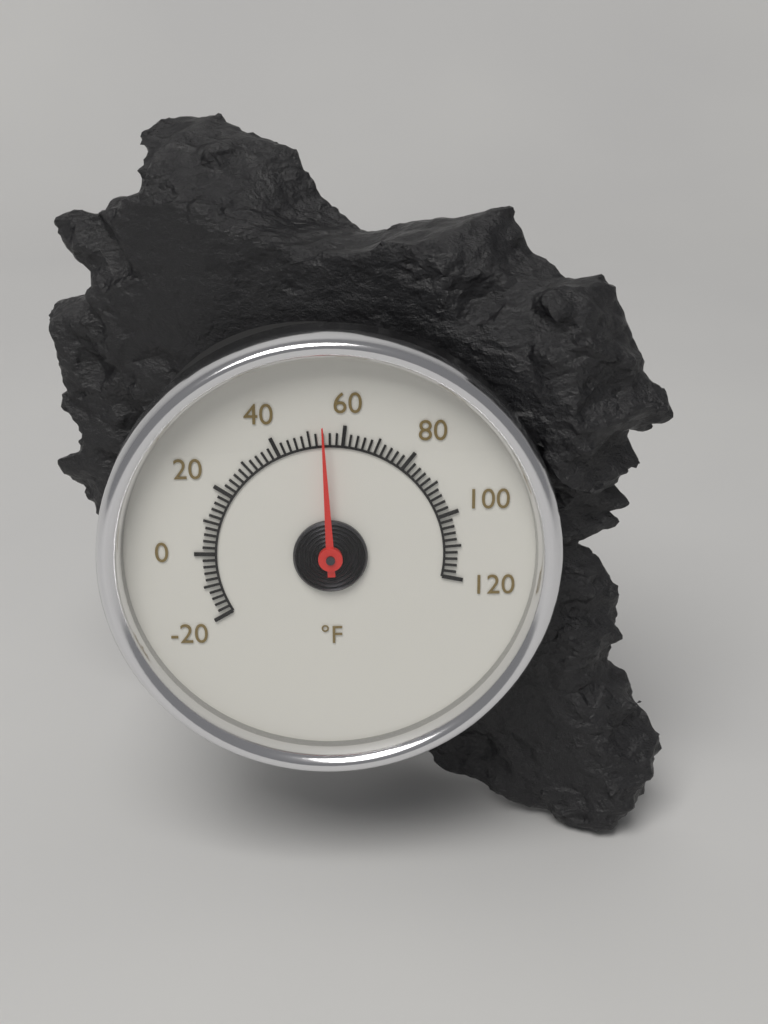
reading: 54 °F
